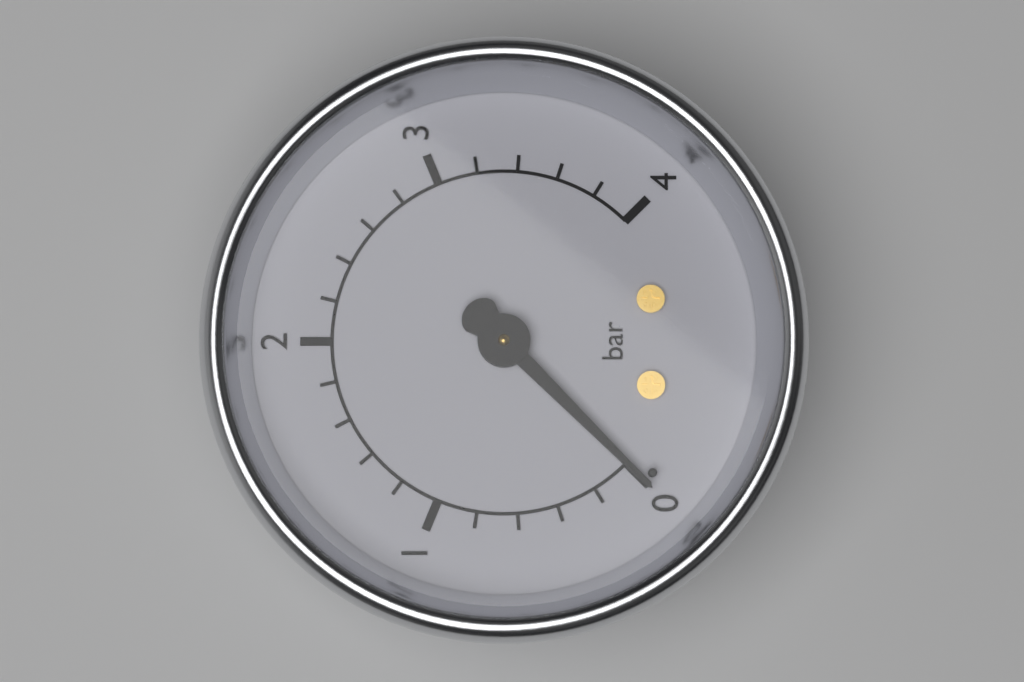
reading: 0.0 bar
